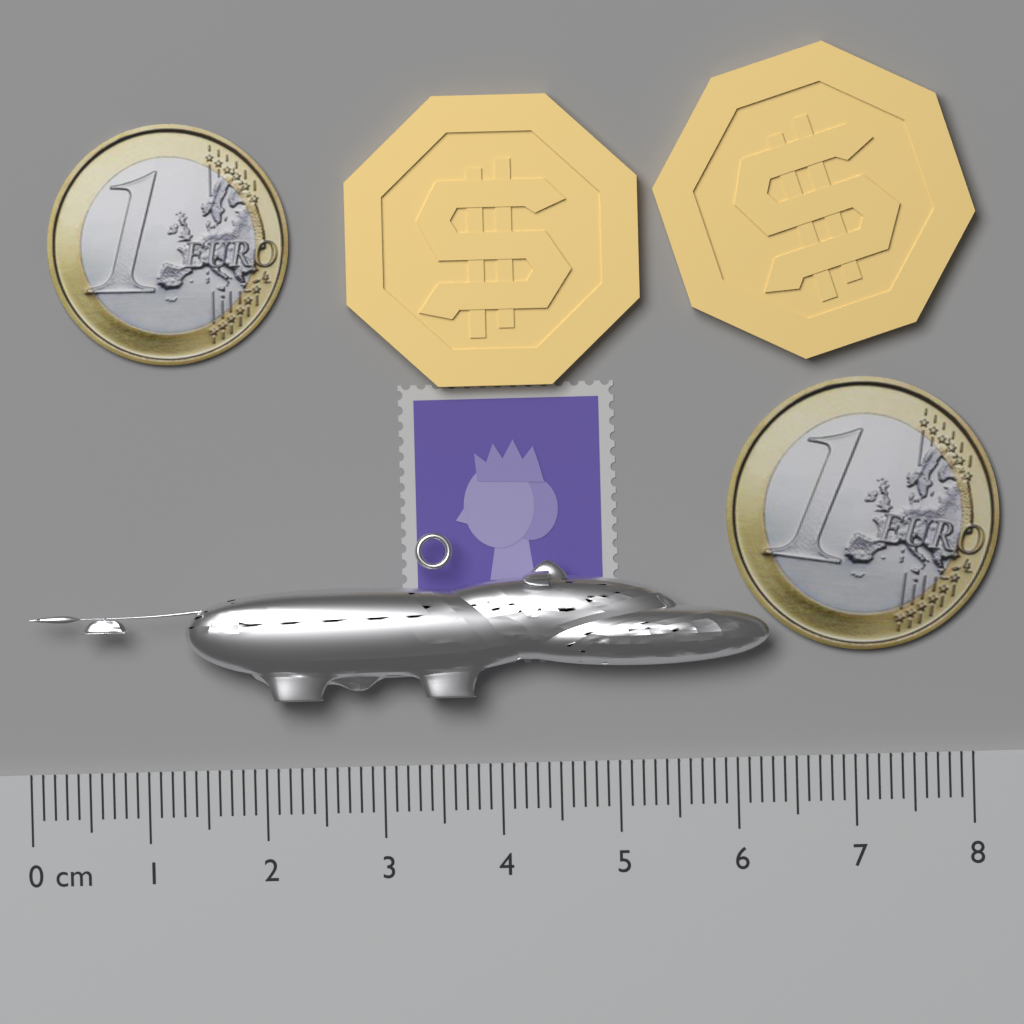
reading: 6.3 cm
